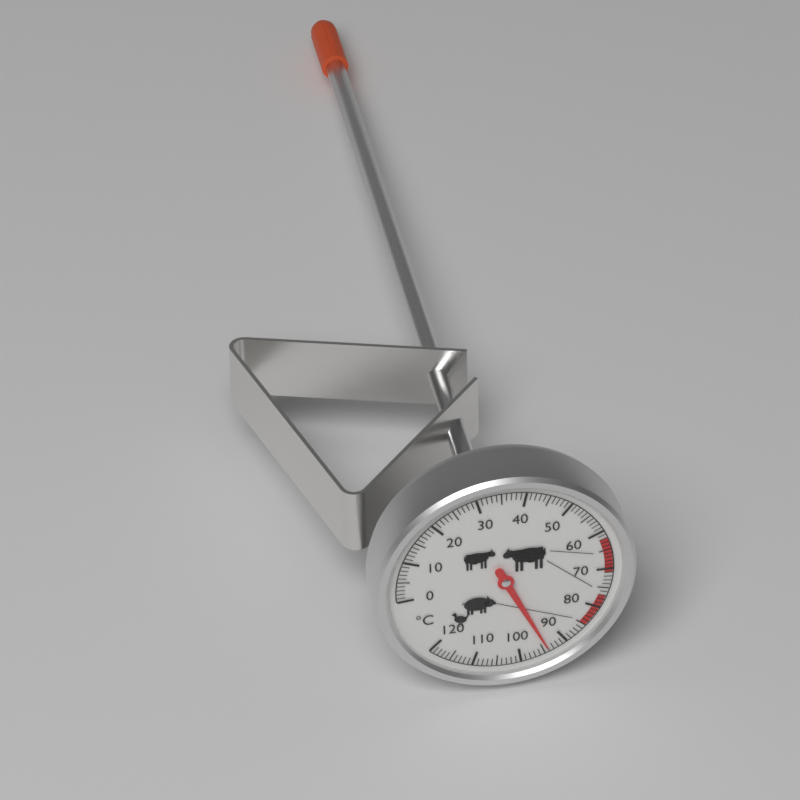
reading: 94 °C
